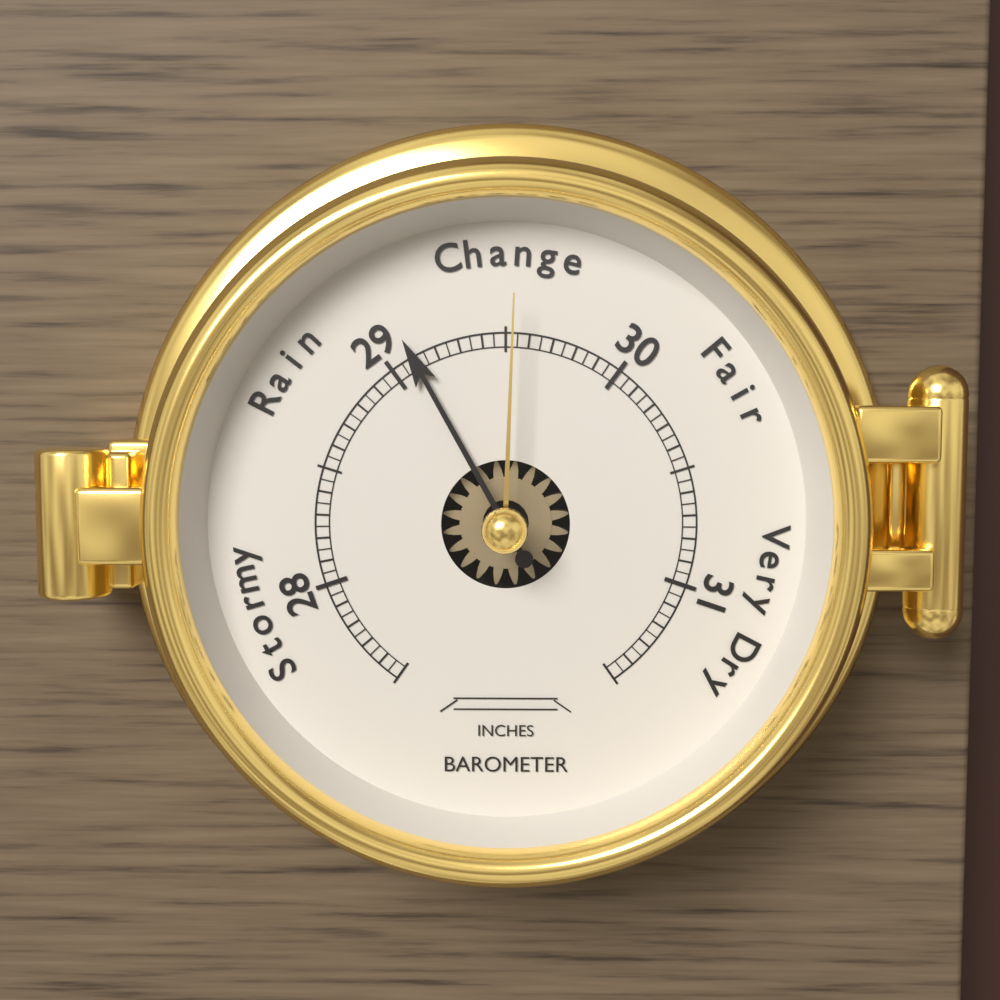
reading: 29.10 inches
